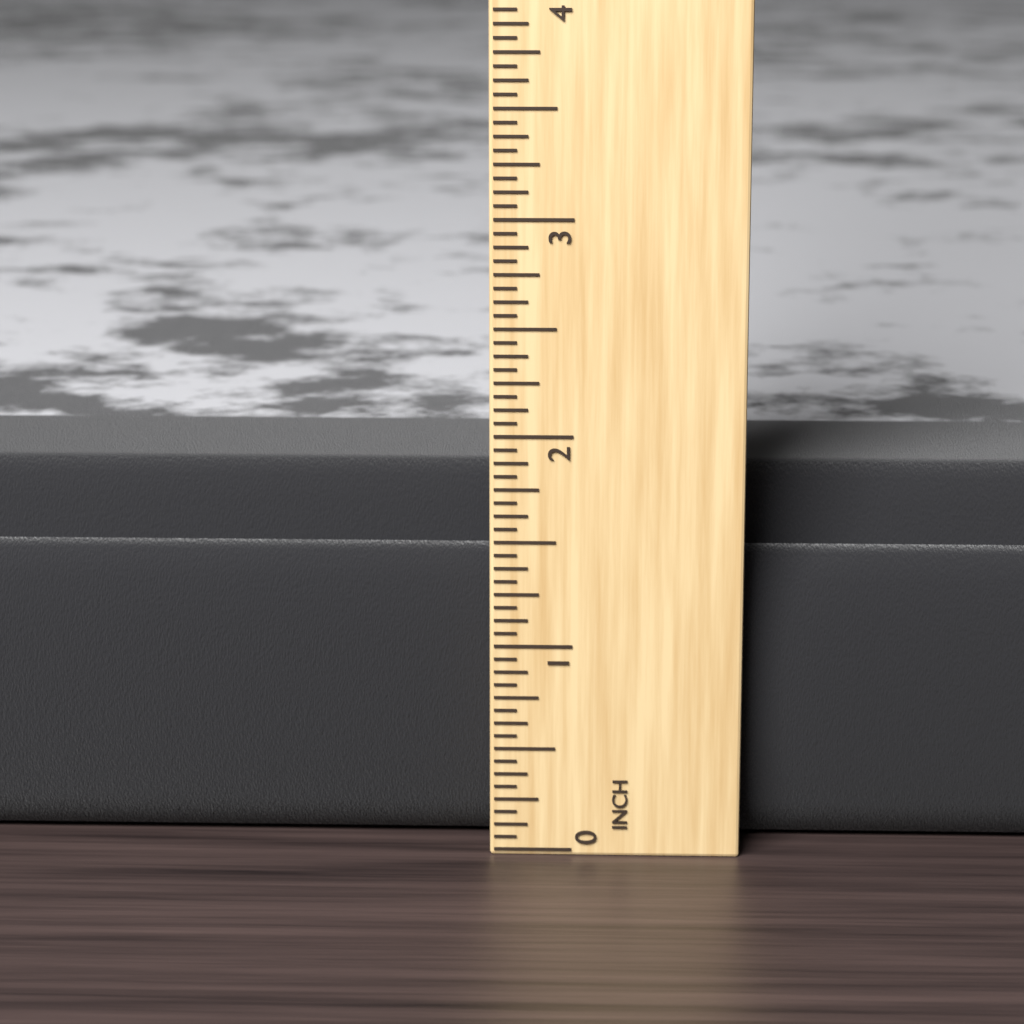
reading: 1.7500 in
